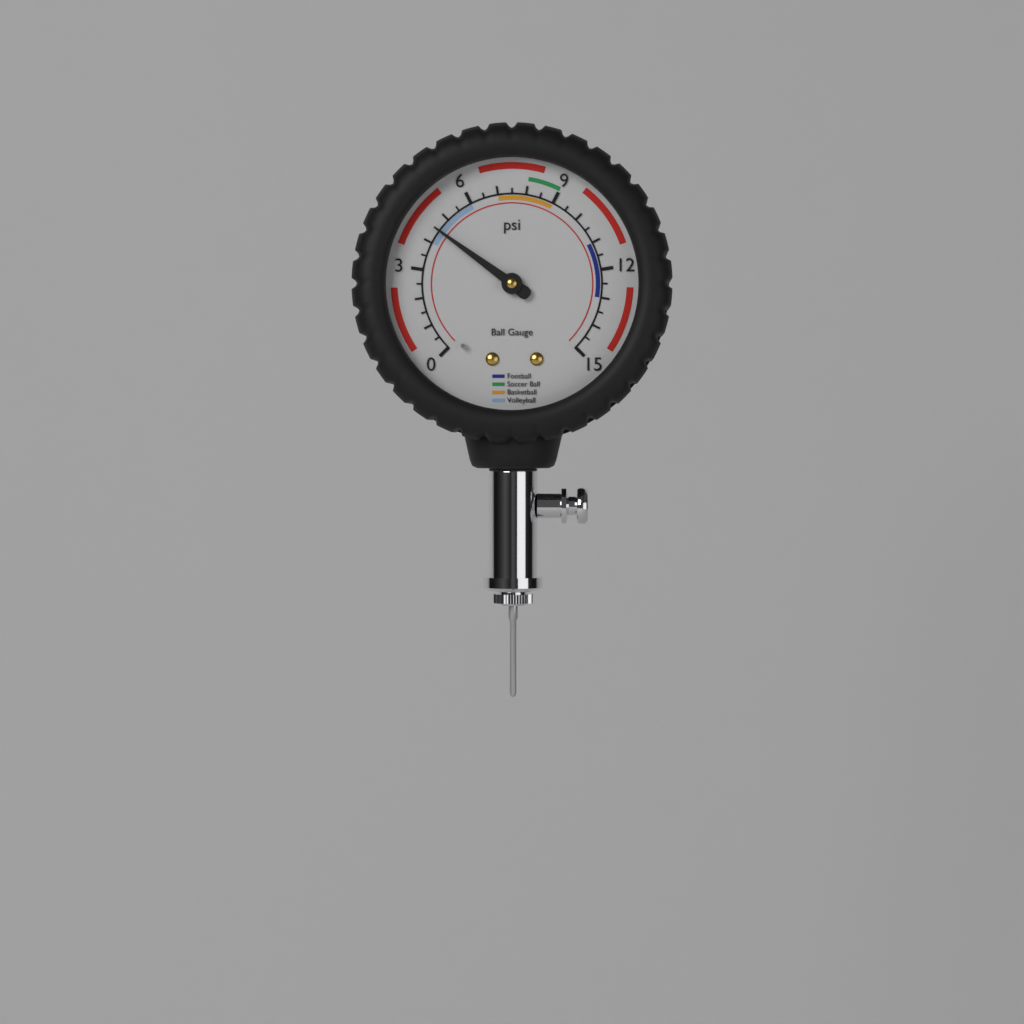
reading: 4.5 psi
